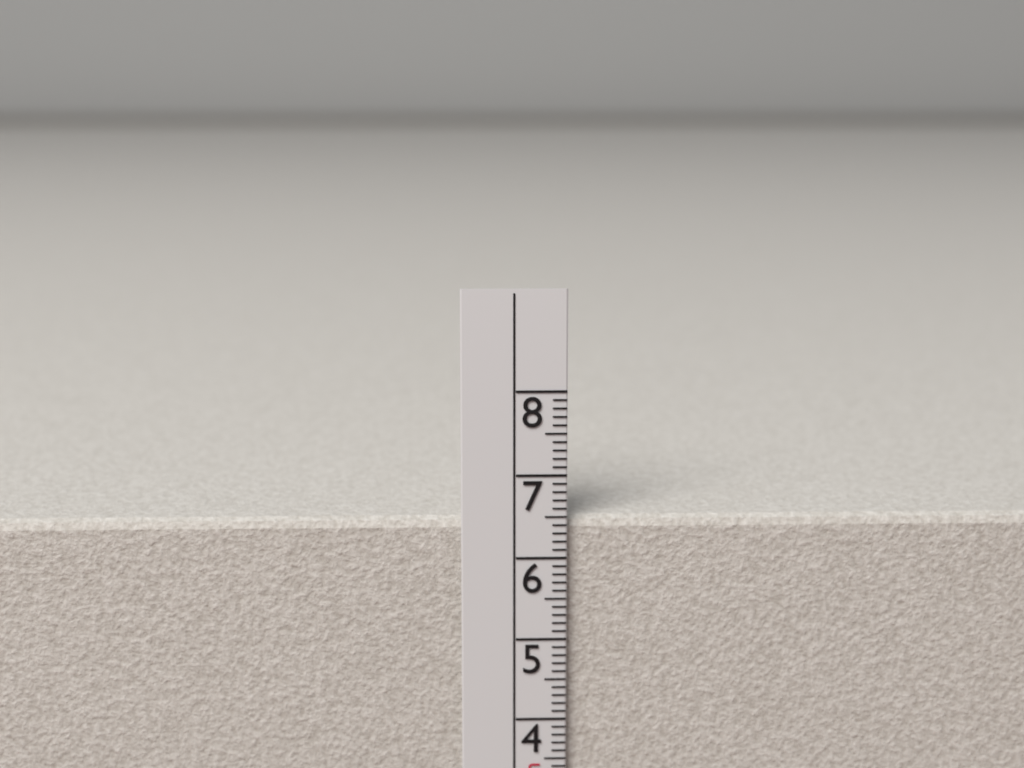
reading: 6.5 cm
